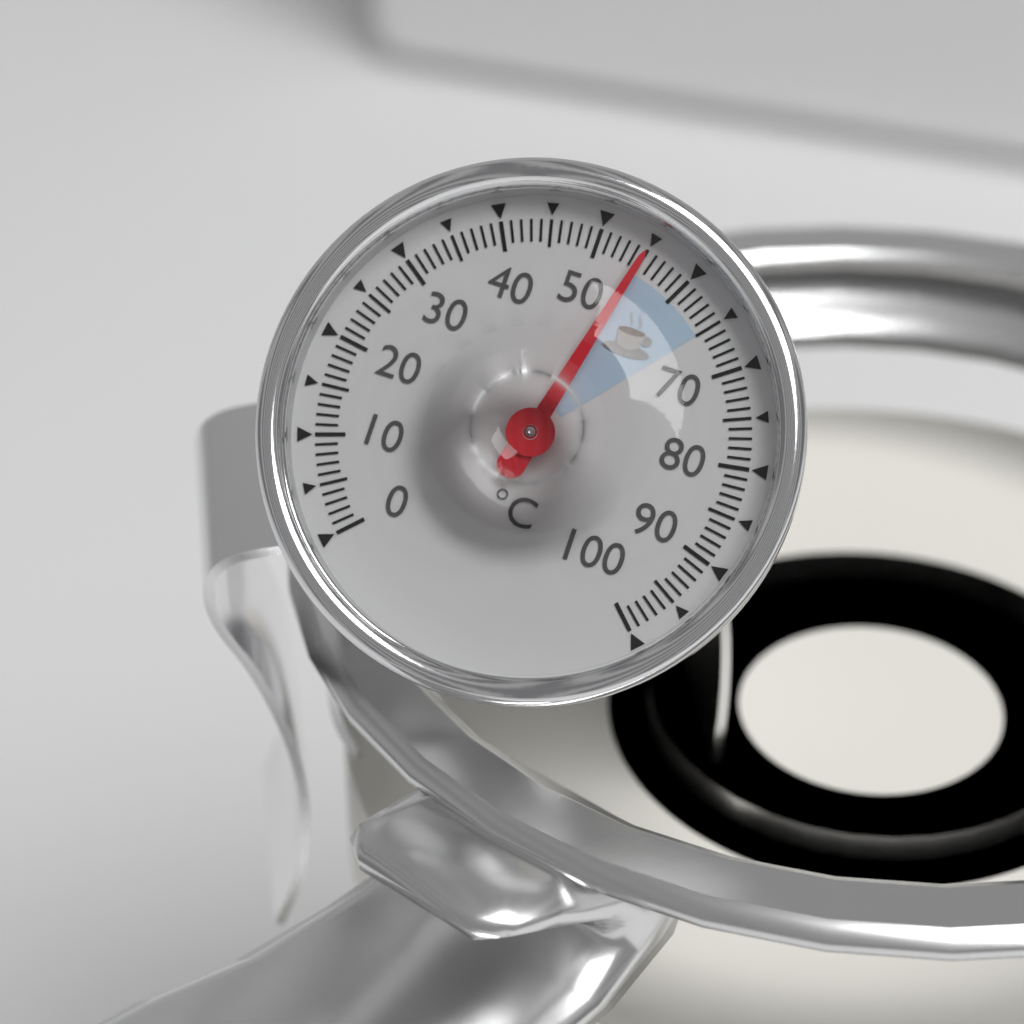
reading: 55 °C
